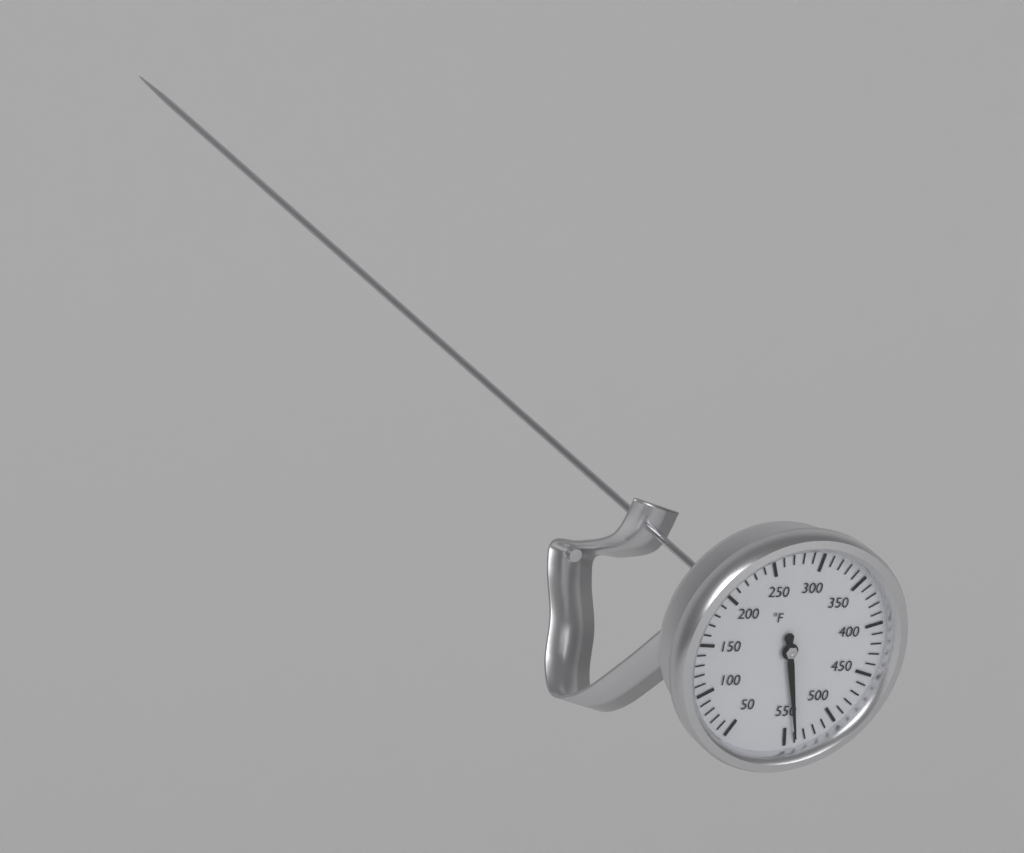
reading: 540 °F
